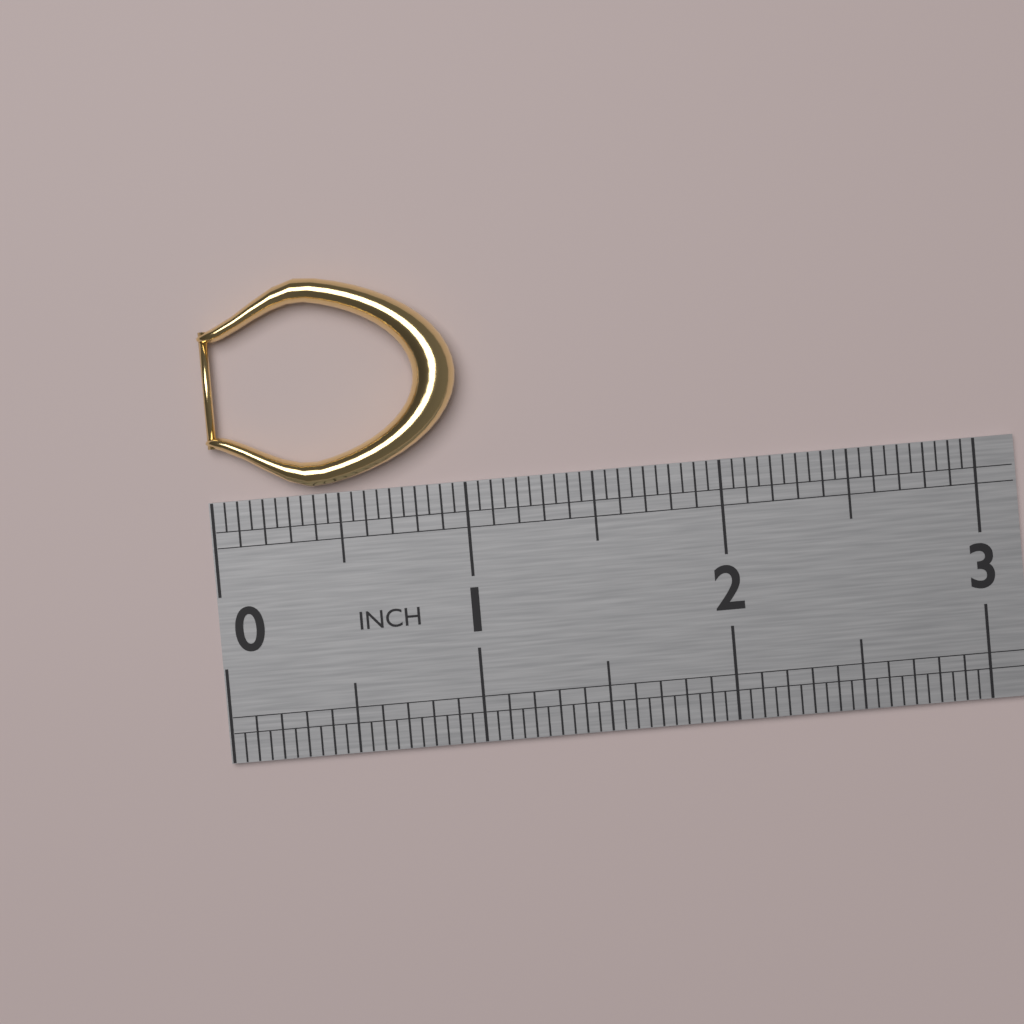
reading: 1.00 in
